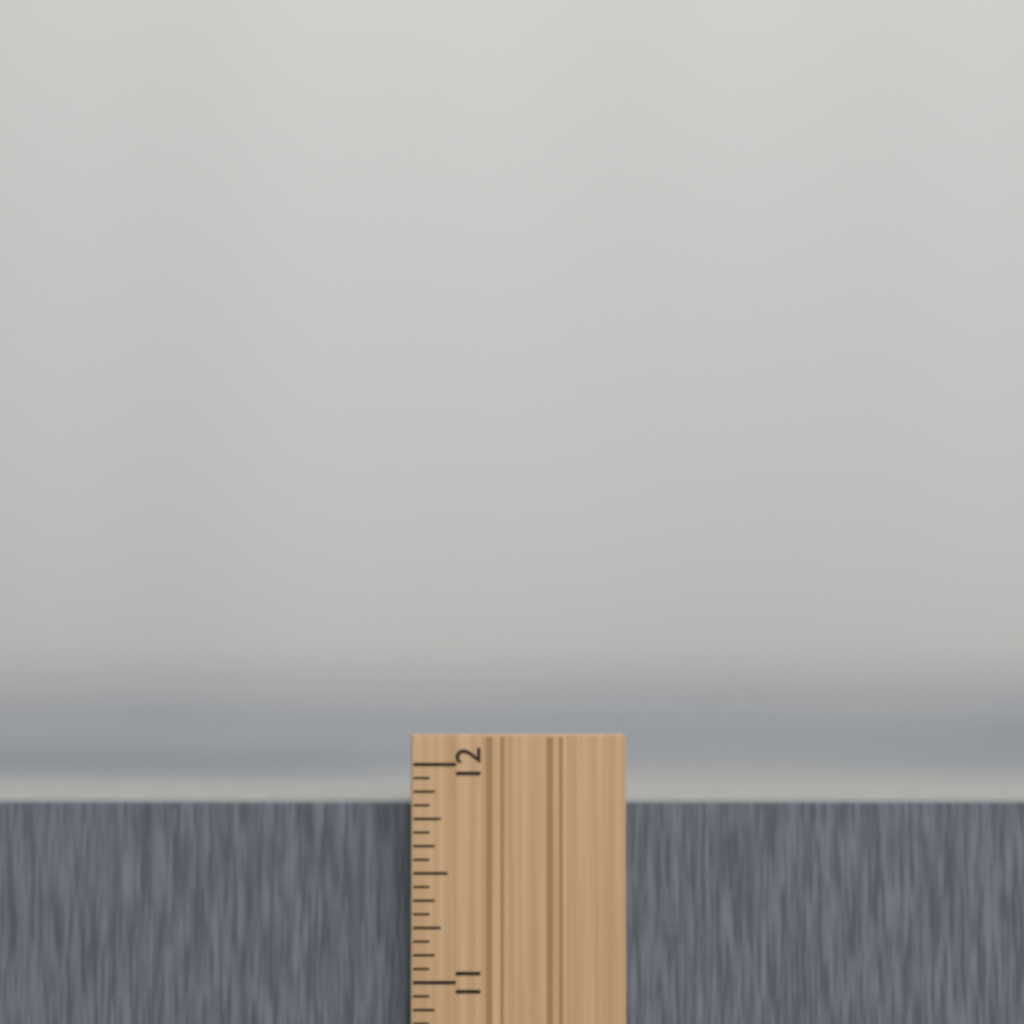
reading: 11.8125 in
